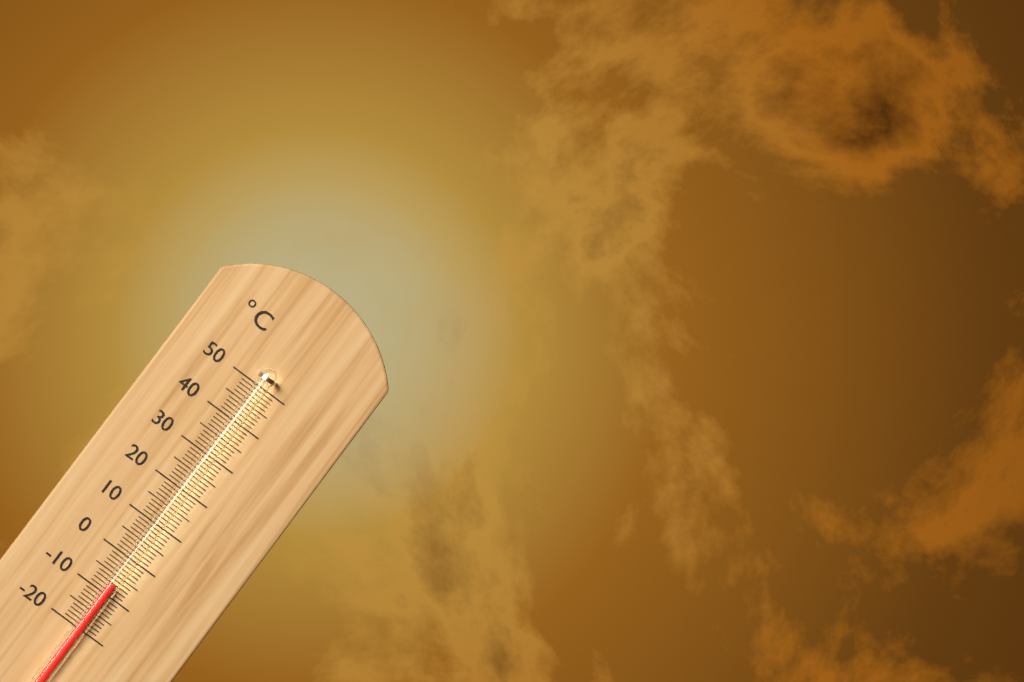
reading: -7 °C
